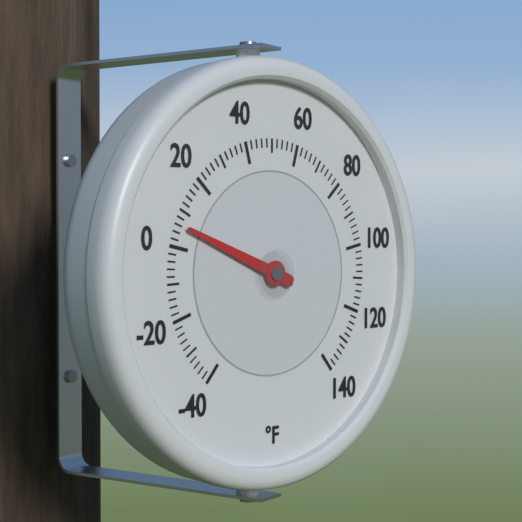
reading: 6 °F
